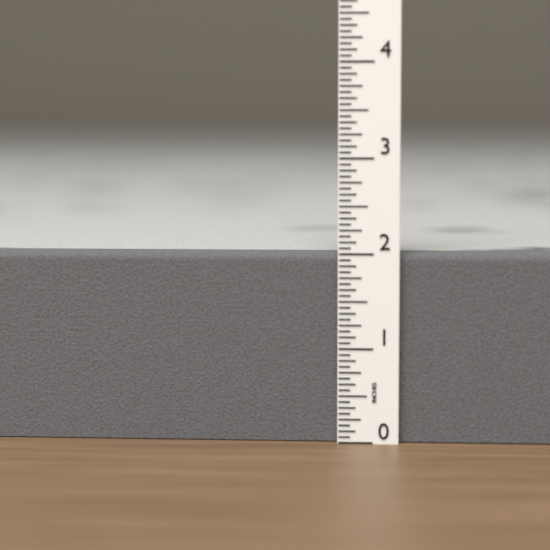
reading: 2.0000 in
